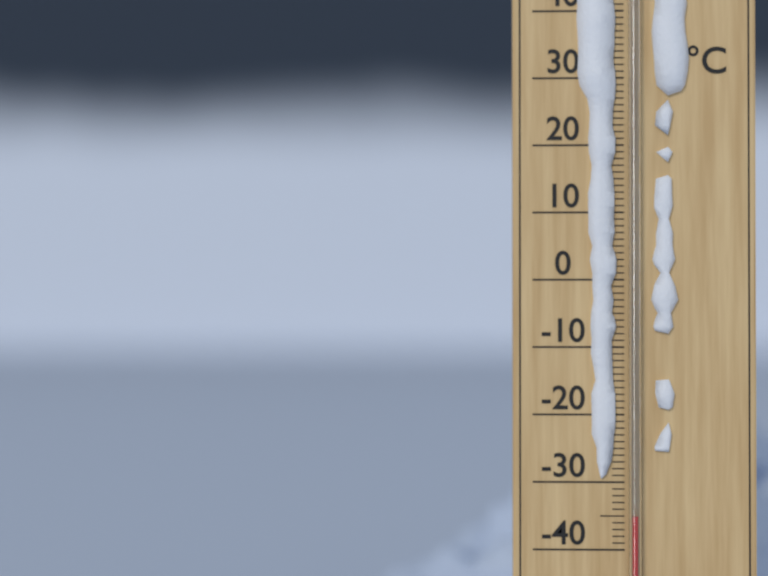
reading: -35 °C
